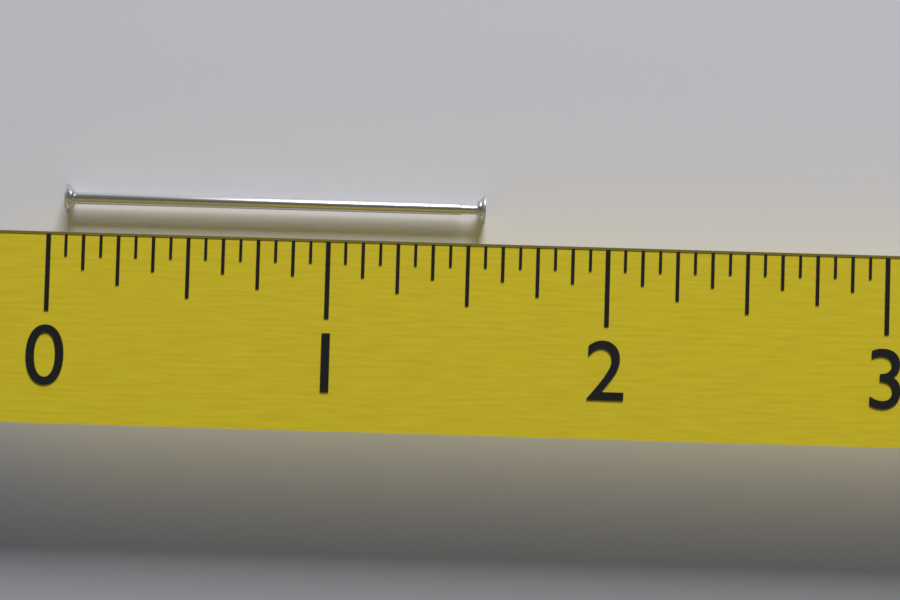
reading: 1.5625 (no unit)
